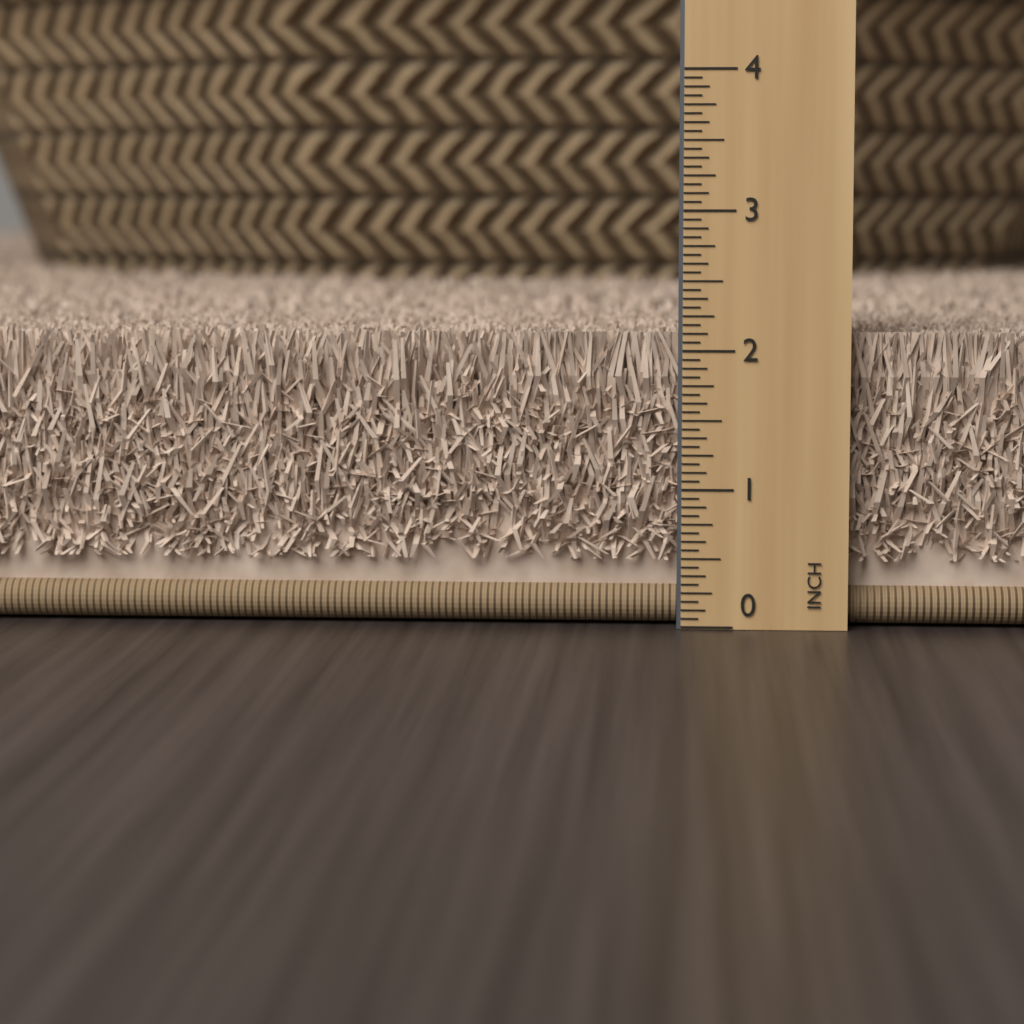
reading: 2.1250 in
